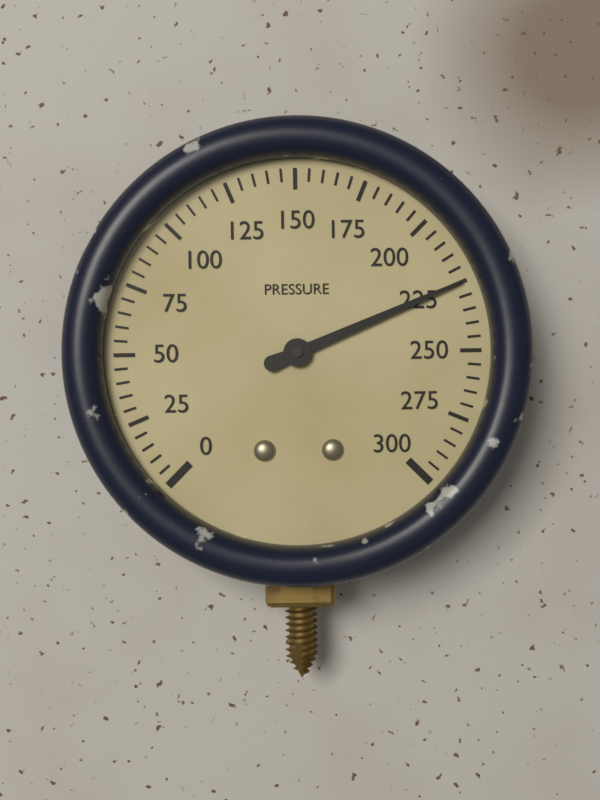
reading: 225 (no unit)
